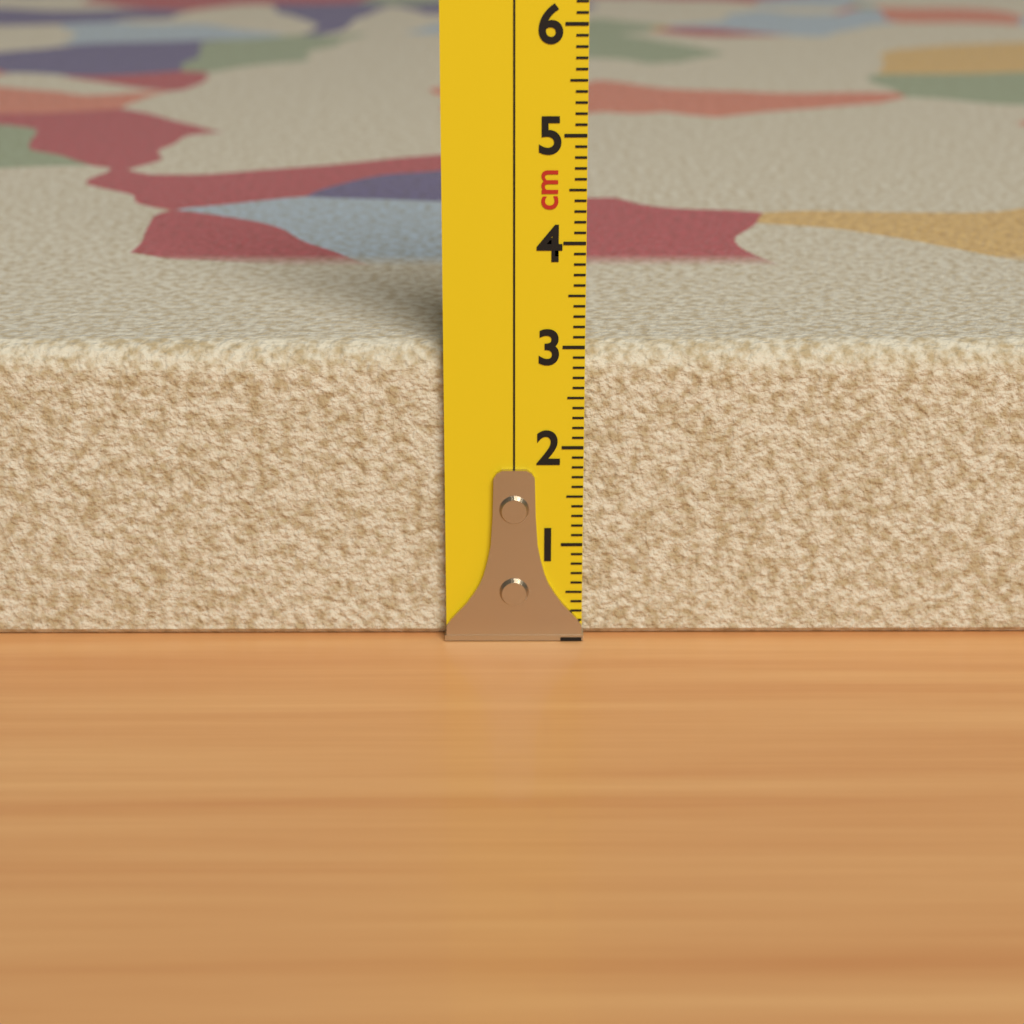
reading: 3.0 cm
